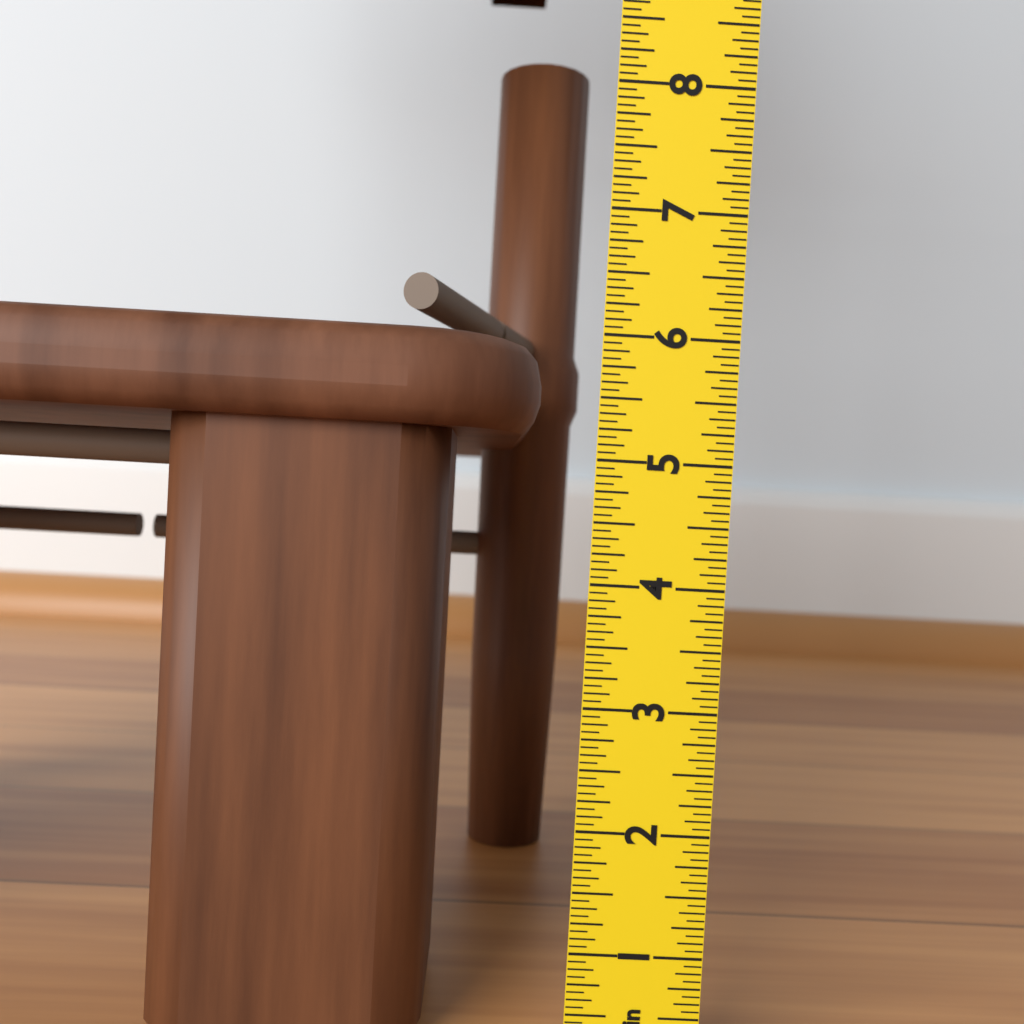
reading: 6.0000 in
